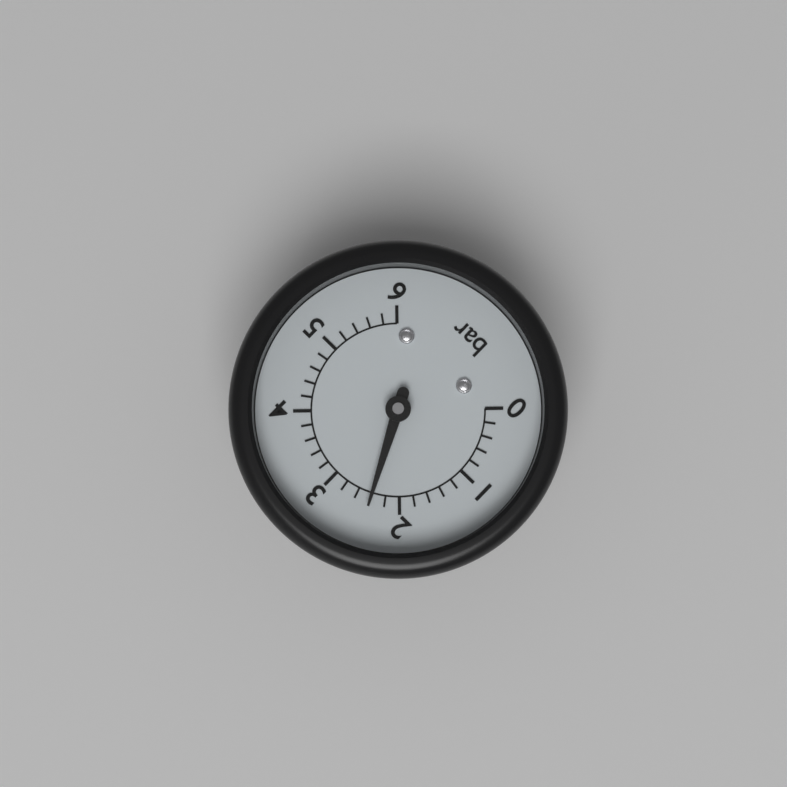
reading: 2.4 bar
